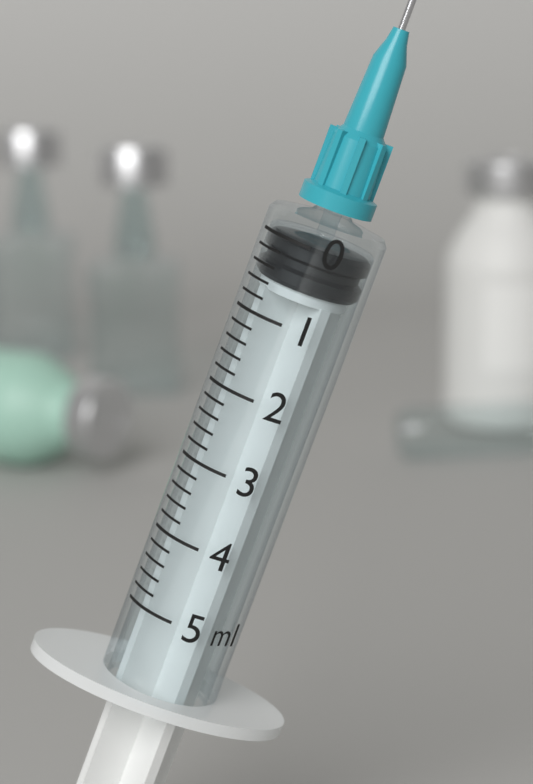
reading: 0.0 ml
